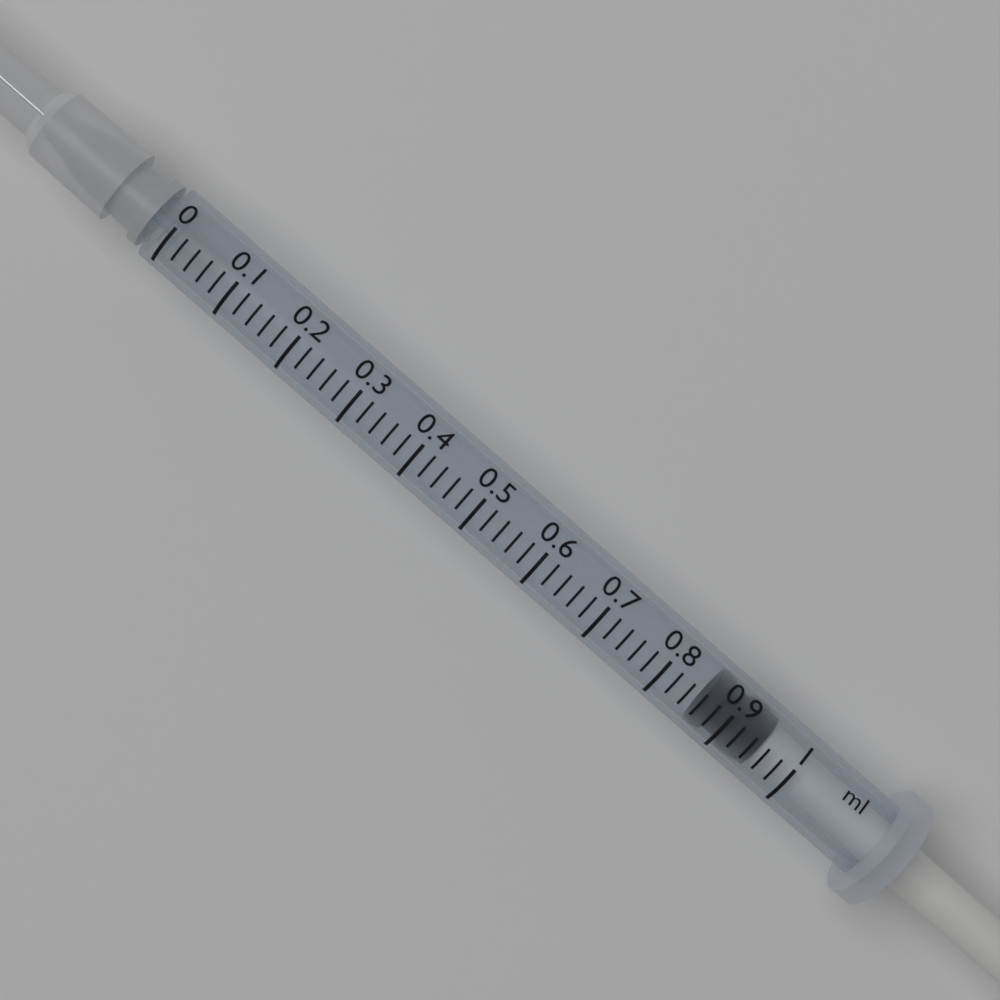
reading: 0.86 ml
